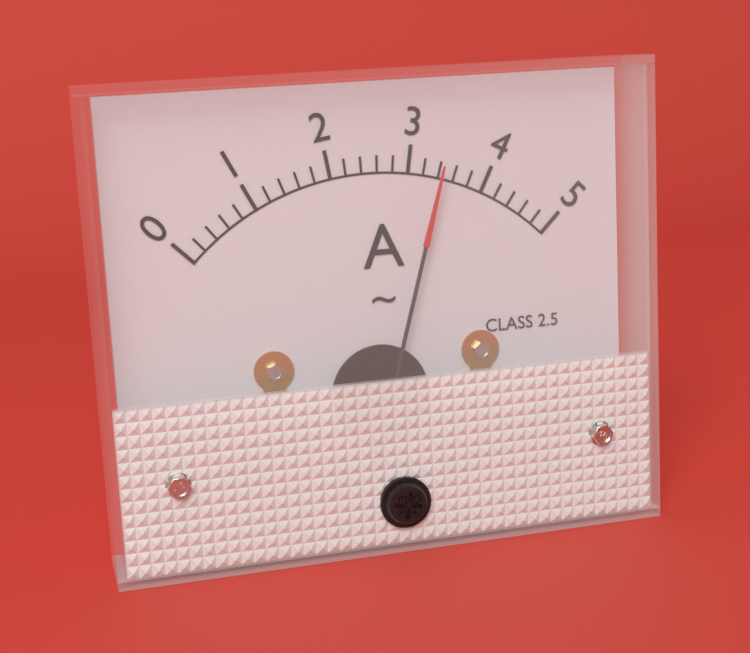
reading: 3.4 A
